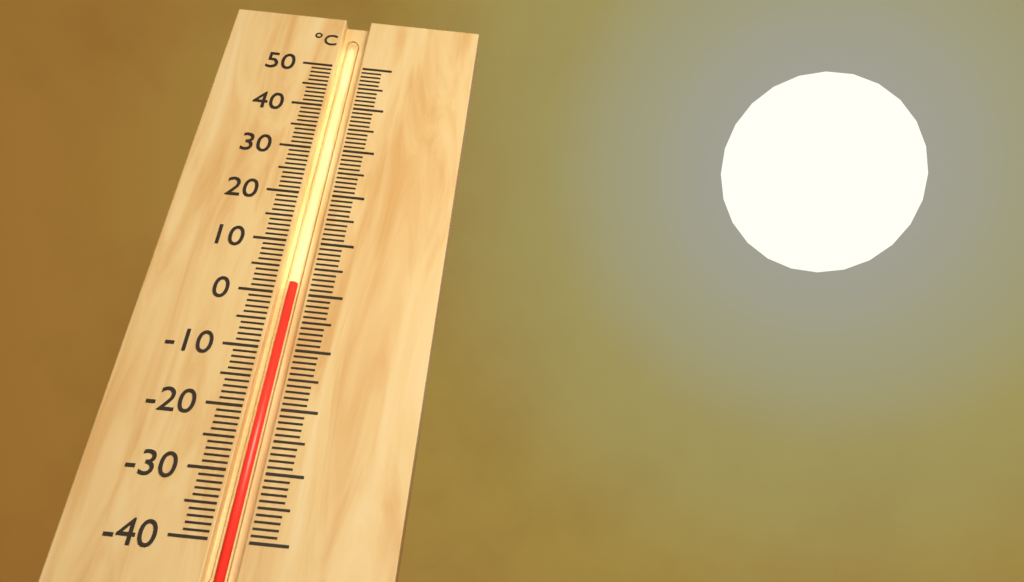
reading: 2 °C
